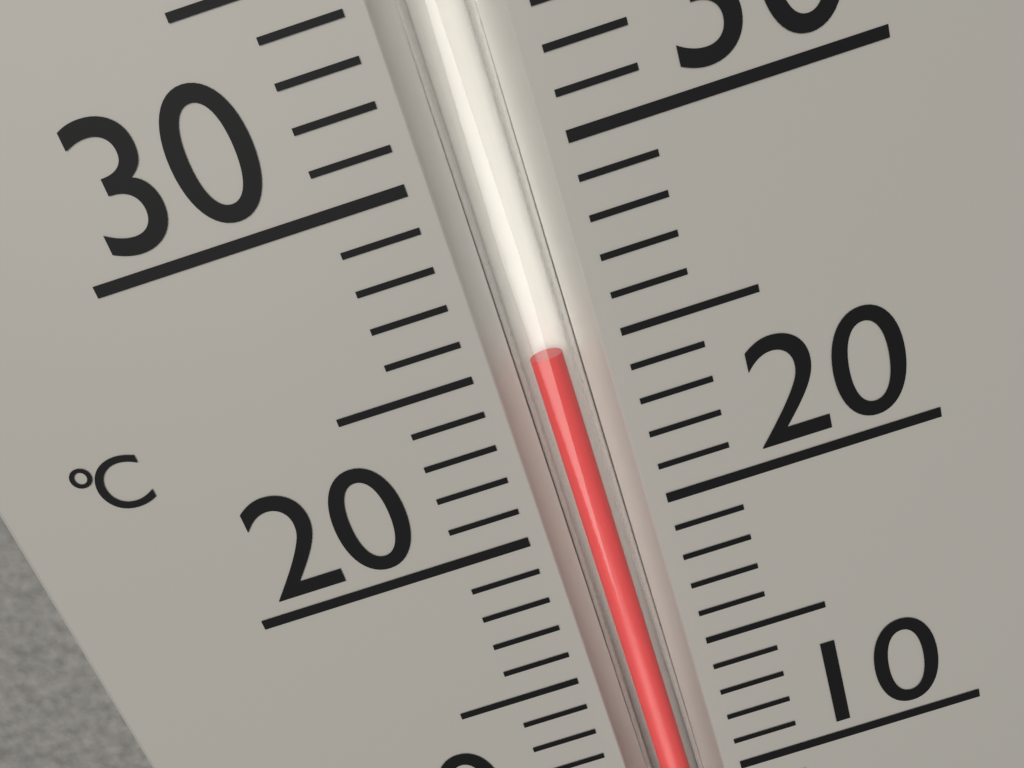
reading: 25 °C
